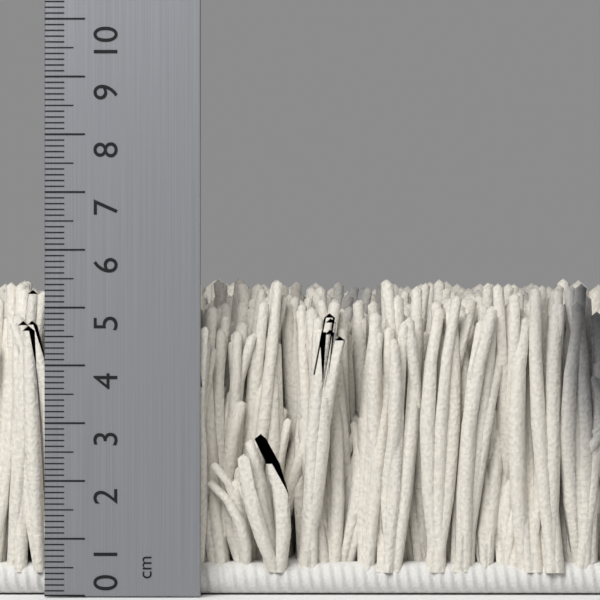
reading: 5.6 cm
